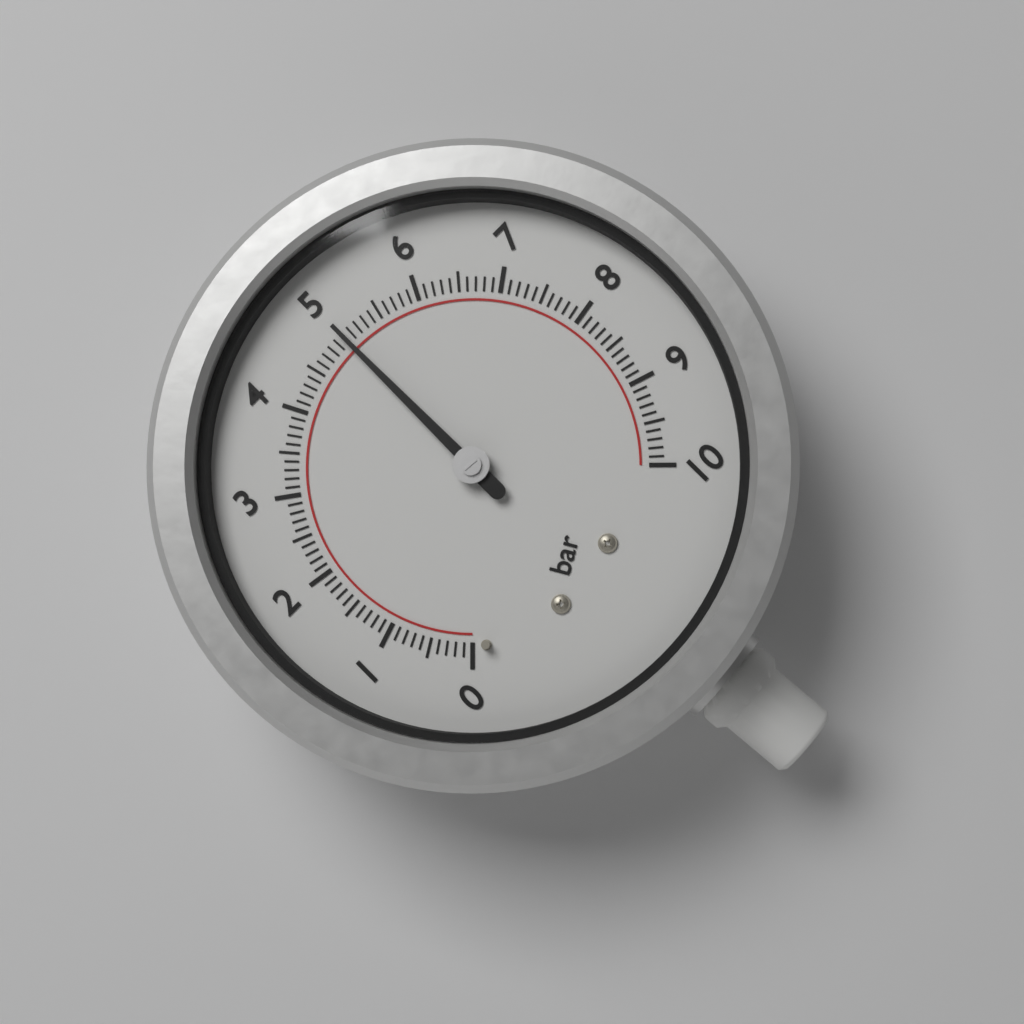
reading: 5.0 bar
